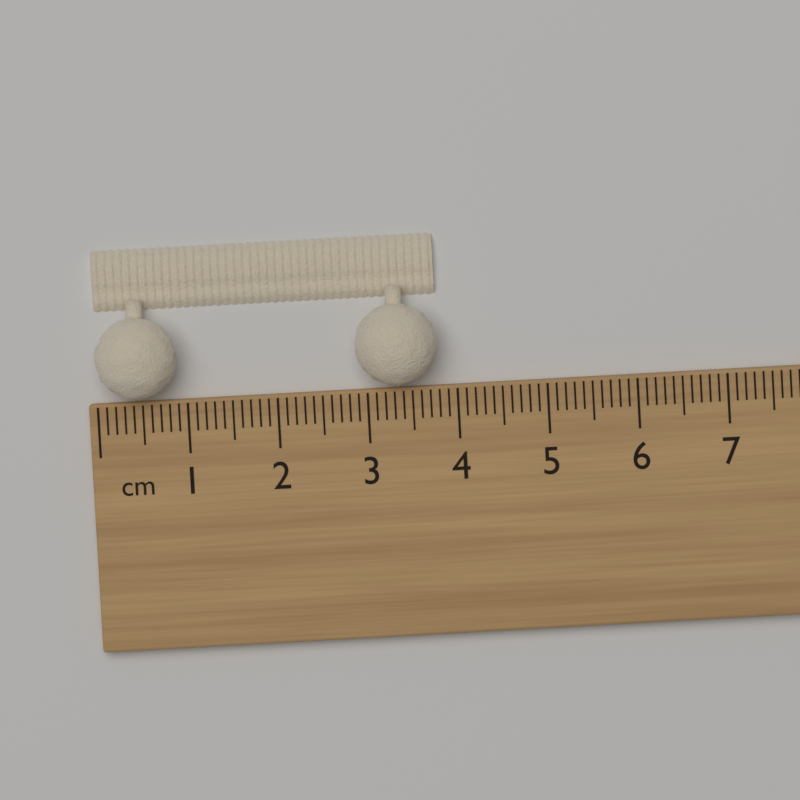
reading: 3.8 cm
